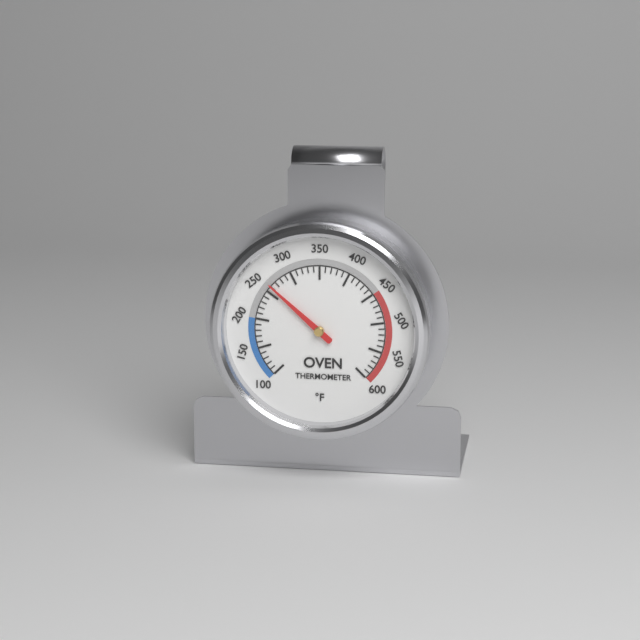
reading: 260 °F
